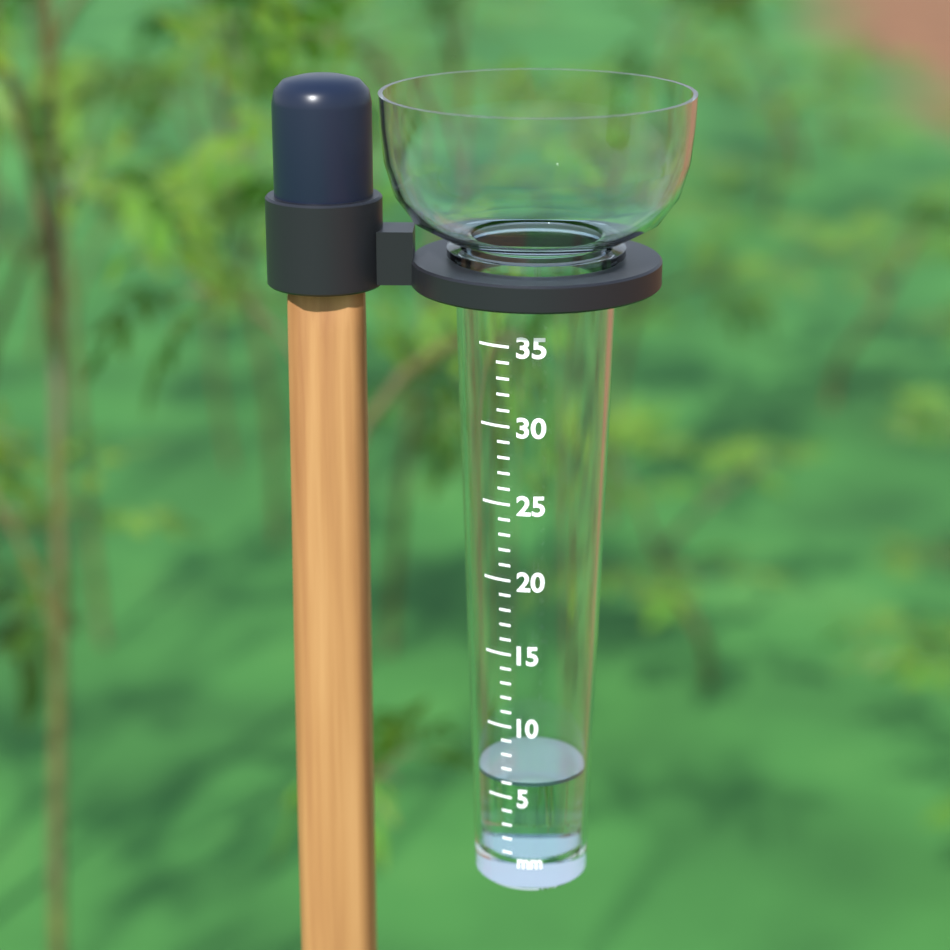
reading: 6 mm
